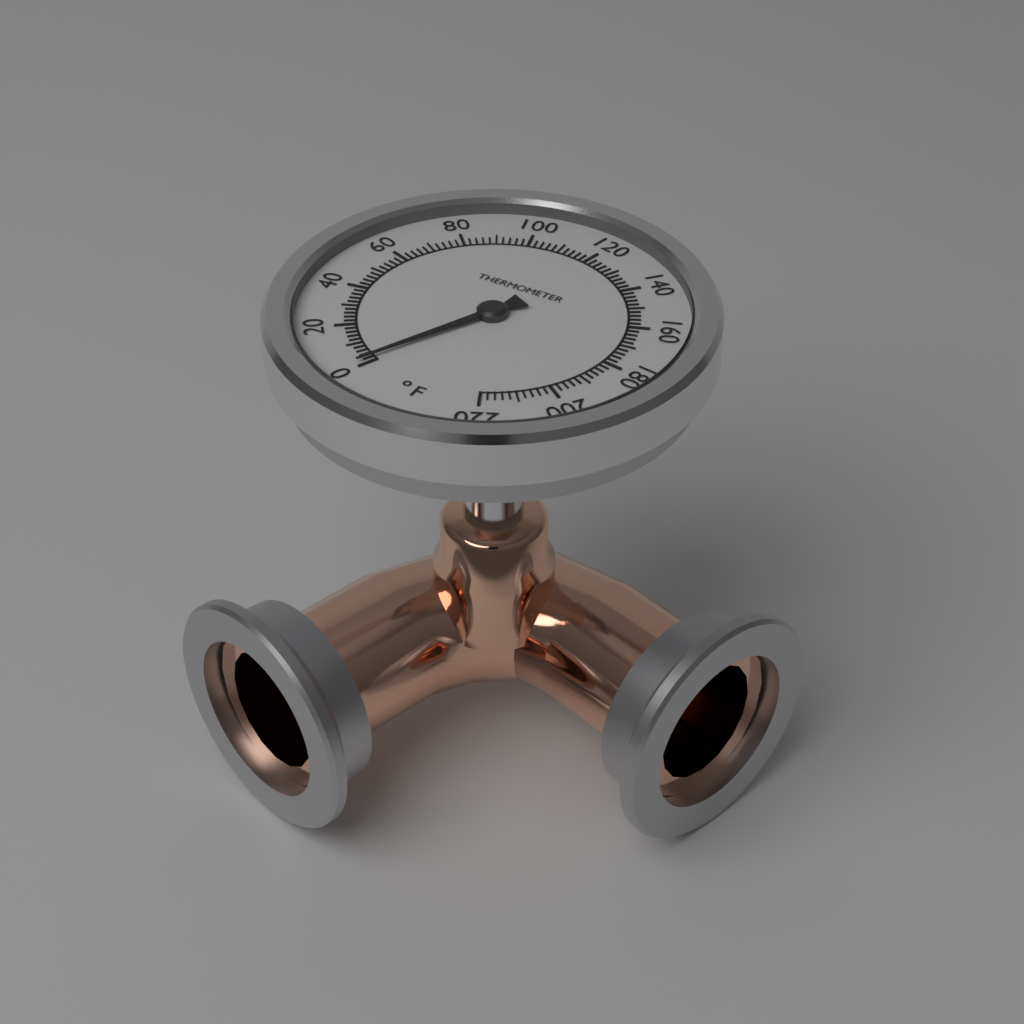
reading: 2 °F
